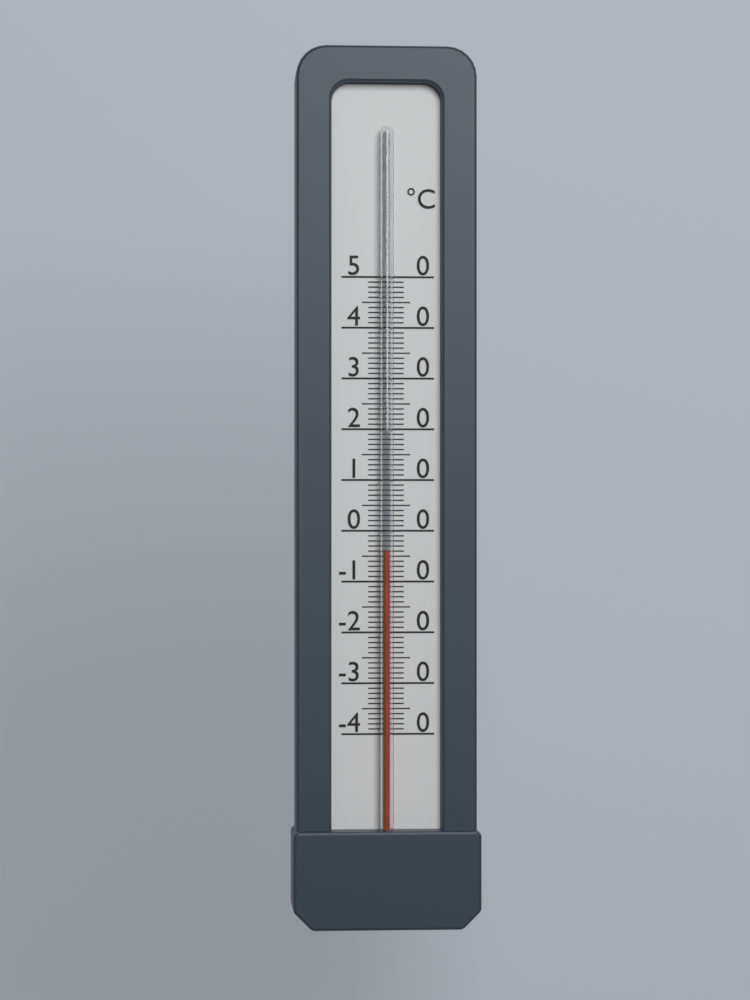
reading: -4 °C
